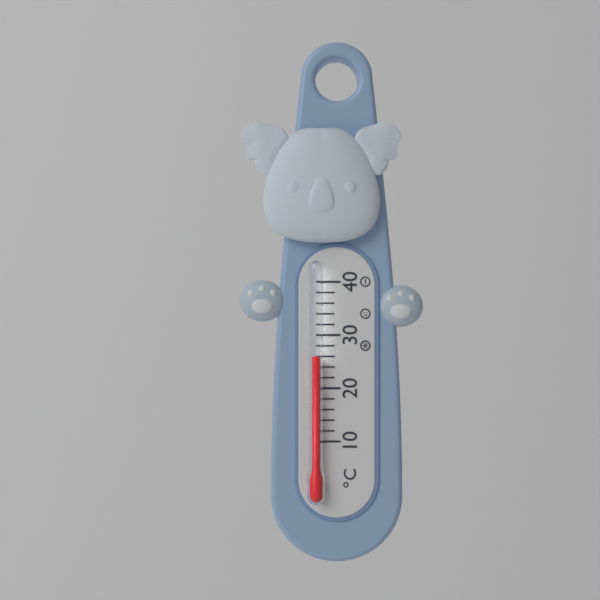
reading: 26 °C
